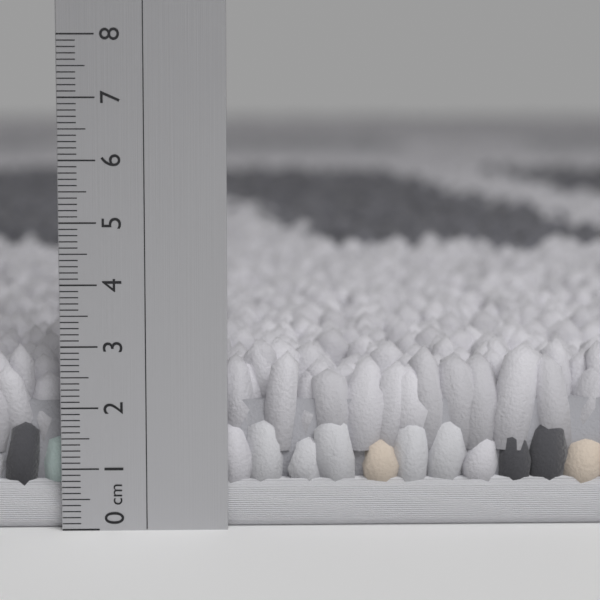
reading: 3.0 cm
